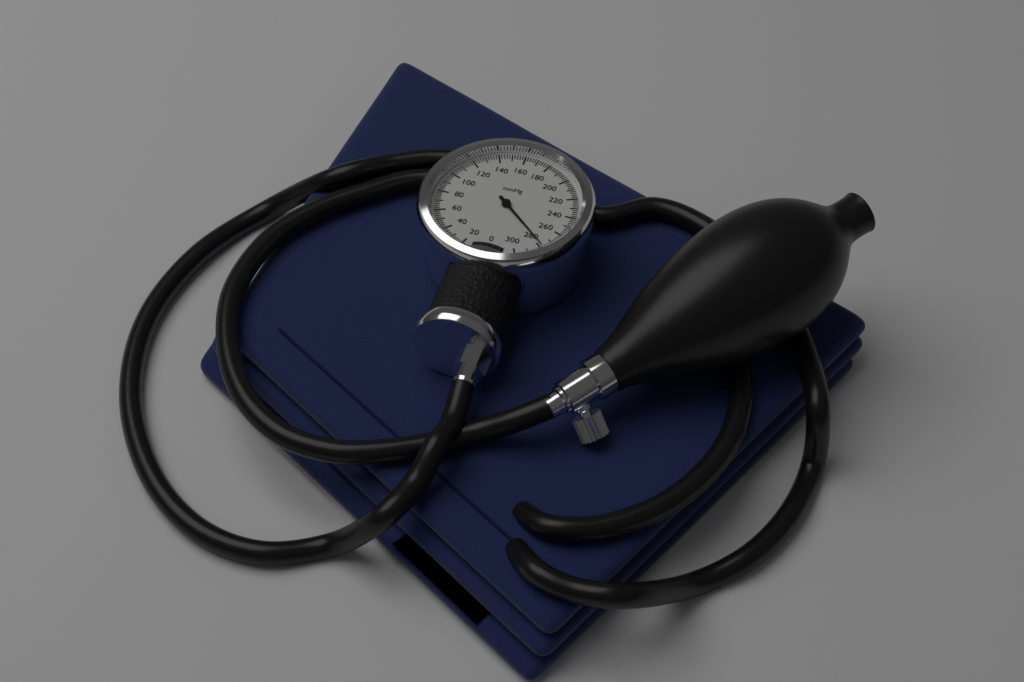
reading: 278 mmHg
